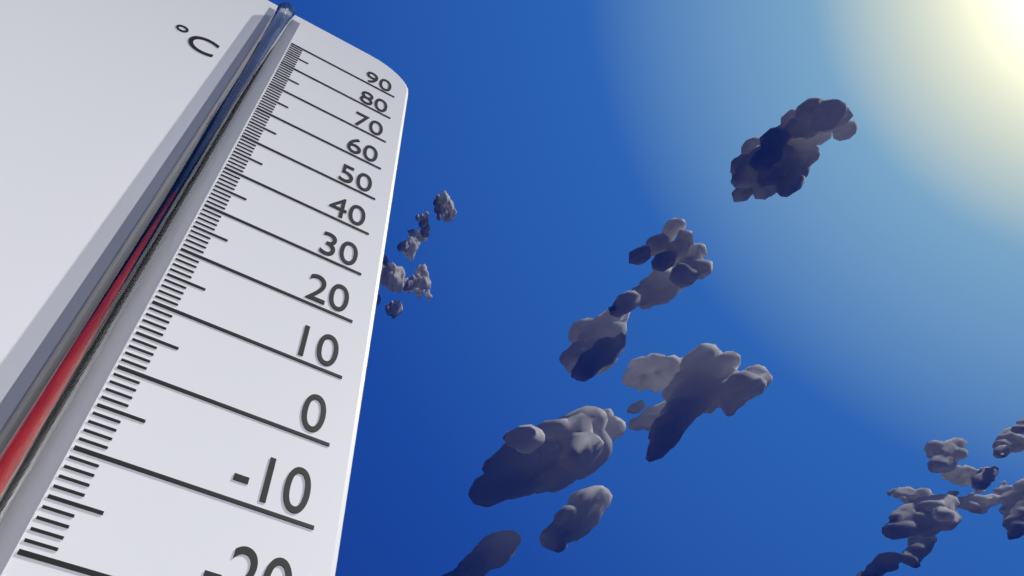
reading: 26 °C
